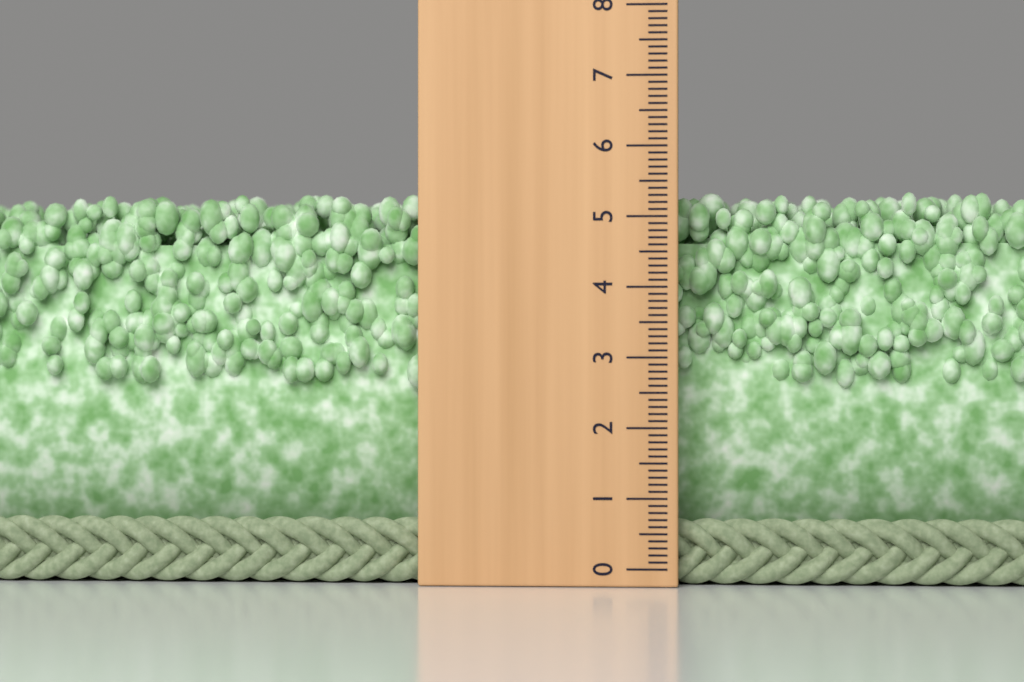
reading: 5.4 (no unit)
